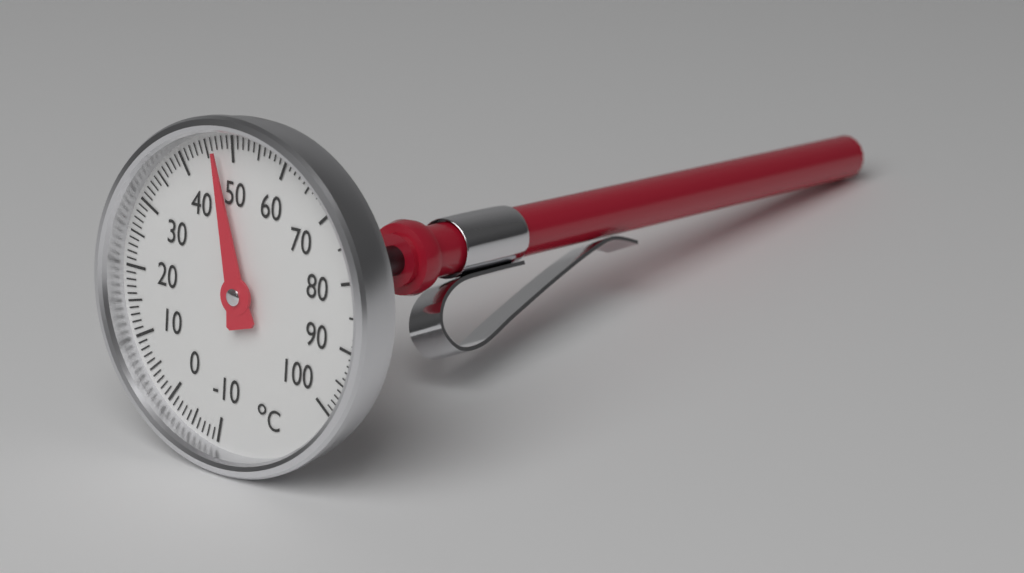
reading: 47 °C
